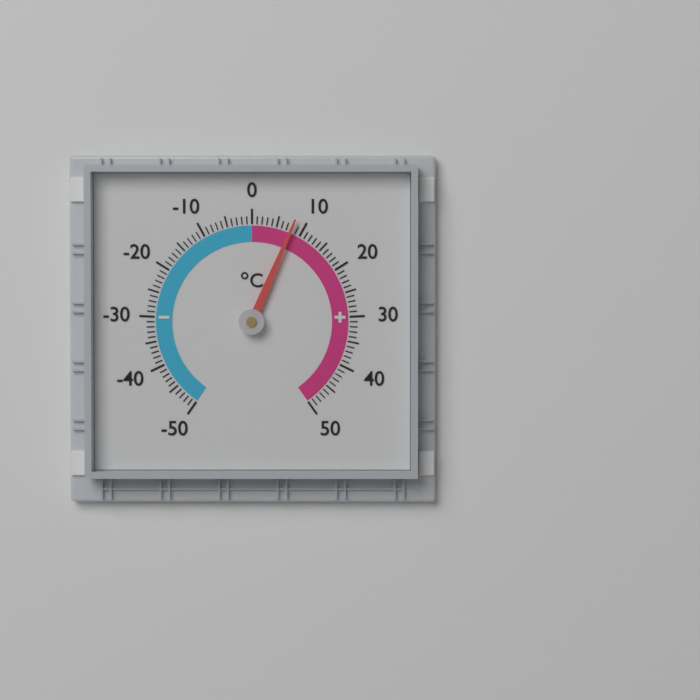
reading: 8 °C
